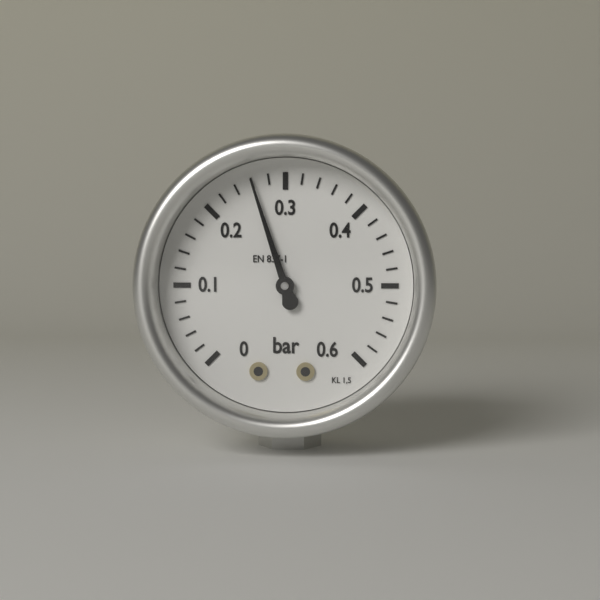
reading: 0.26 bar
